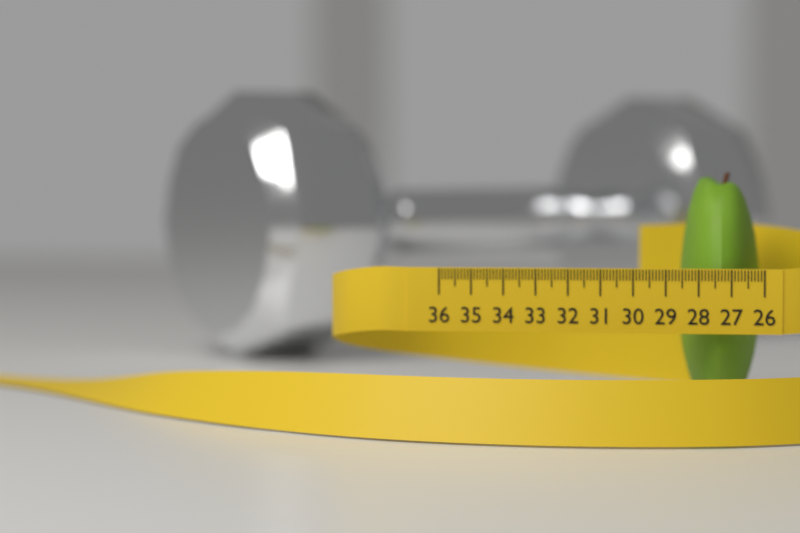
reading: 28.6 (no unit)
